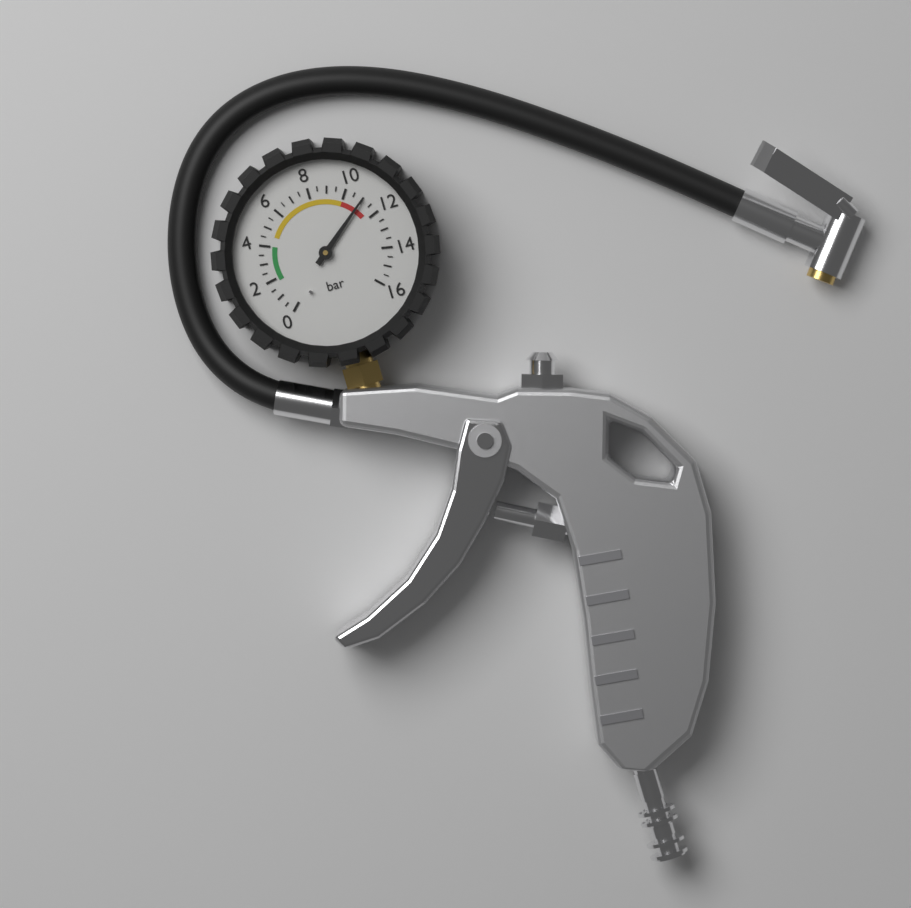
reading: 11.0 bar
